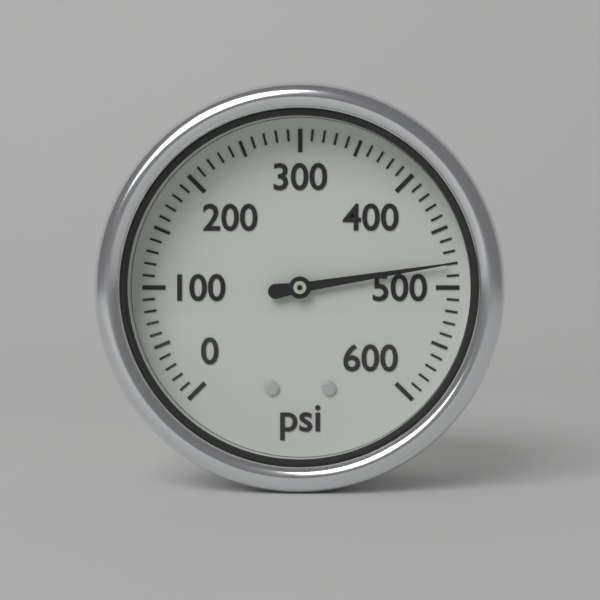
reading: 480 psi
